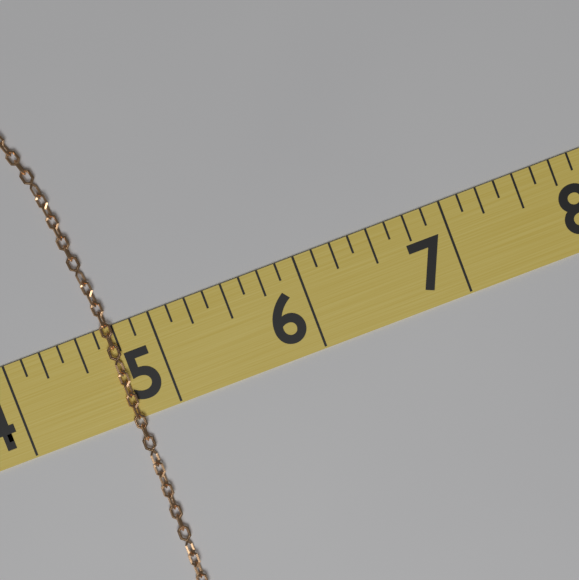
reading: 4.750 (no unit)
